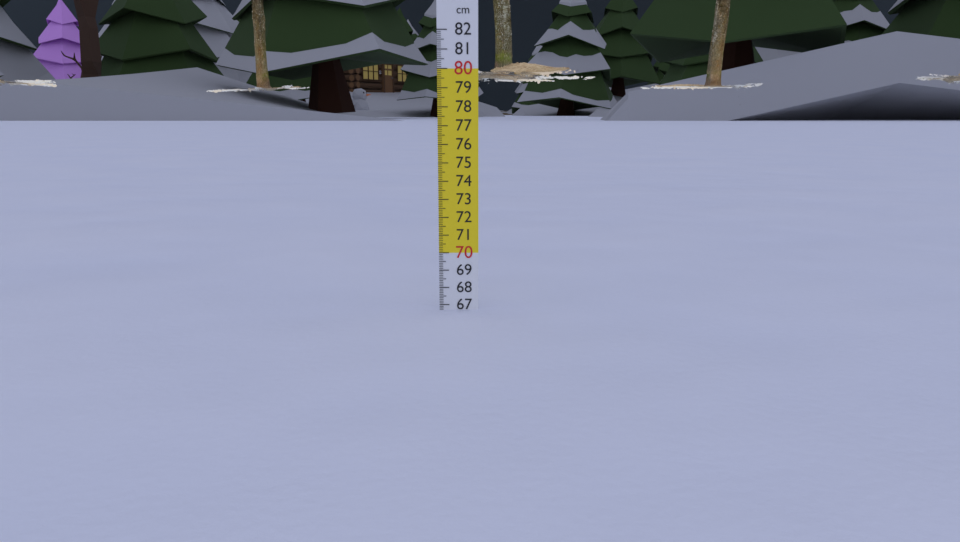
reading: 66.7 cm
